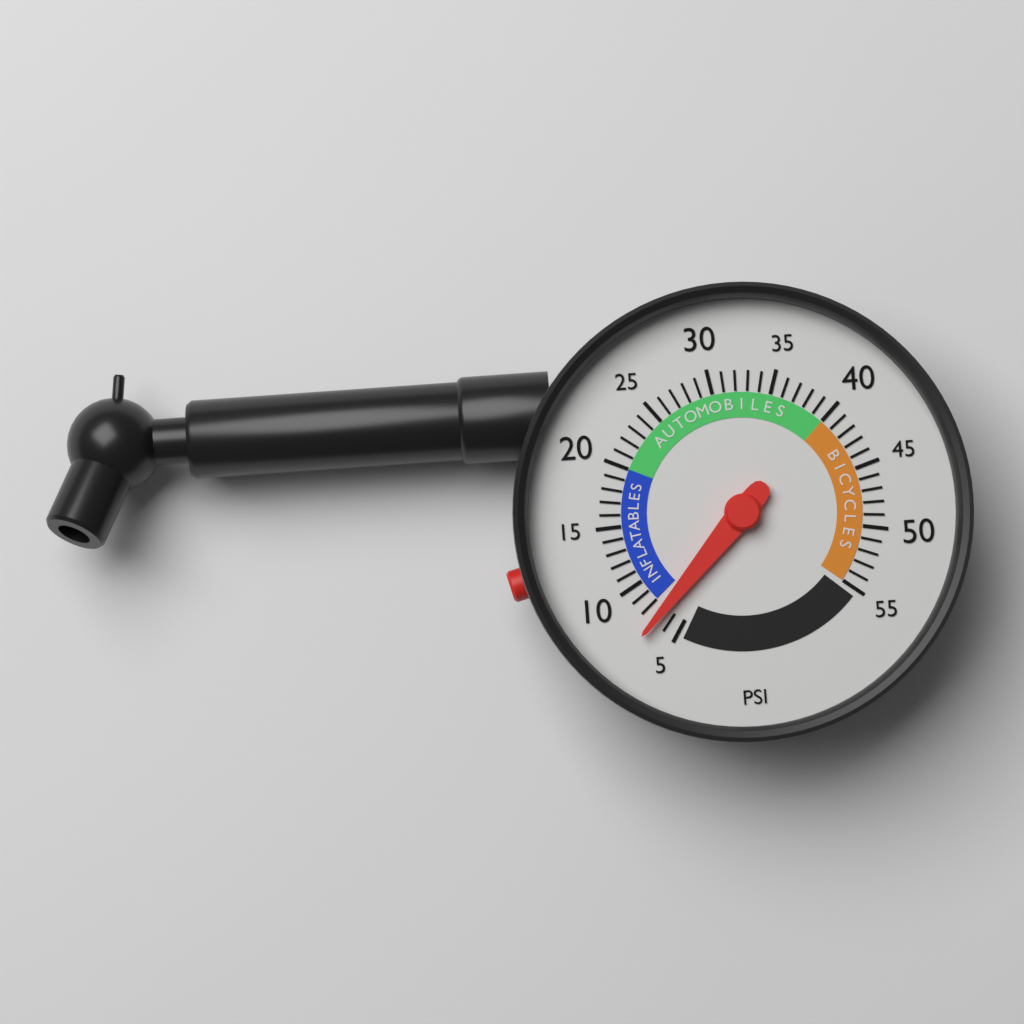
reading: 7 psi
